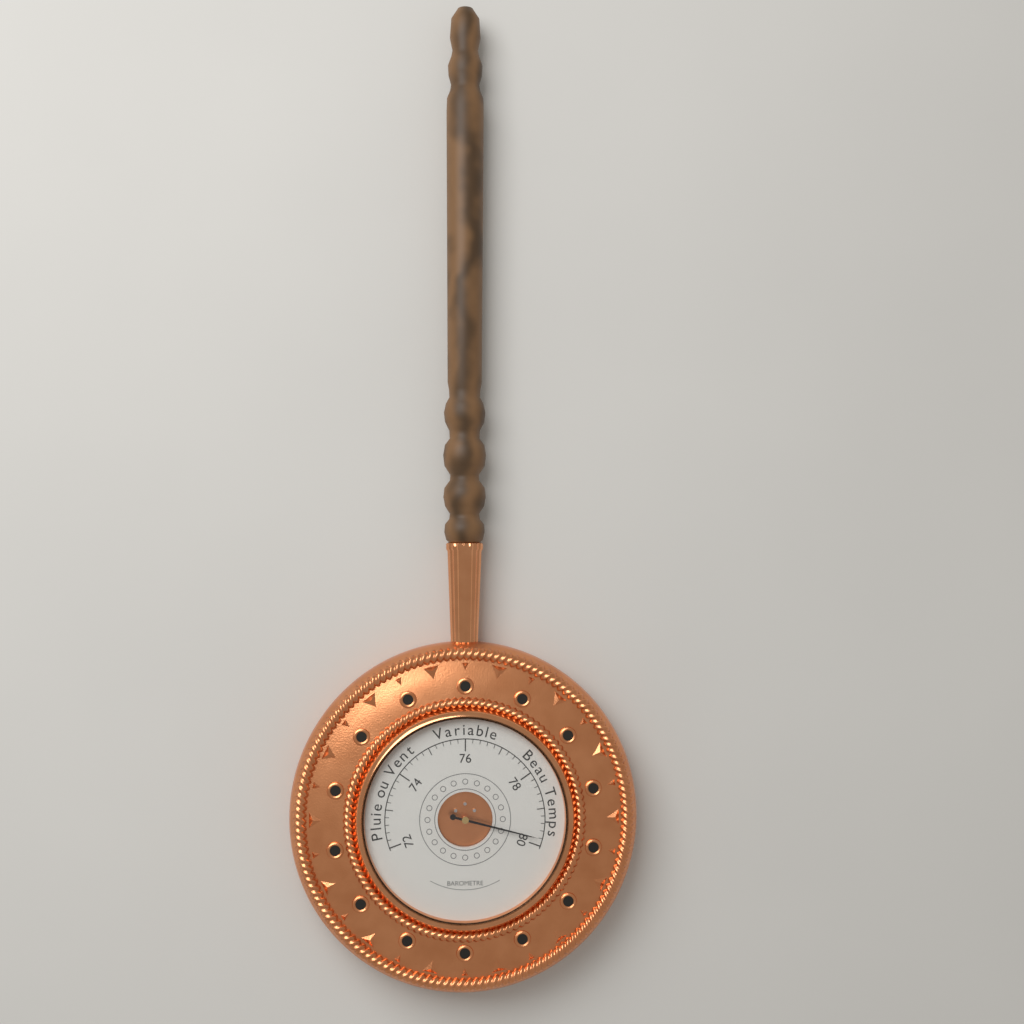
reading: 79.8 (no unit)
